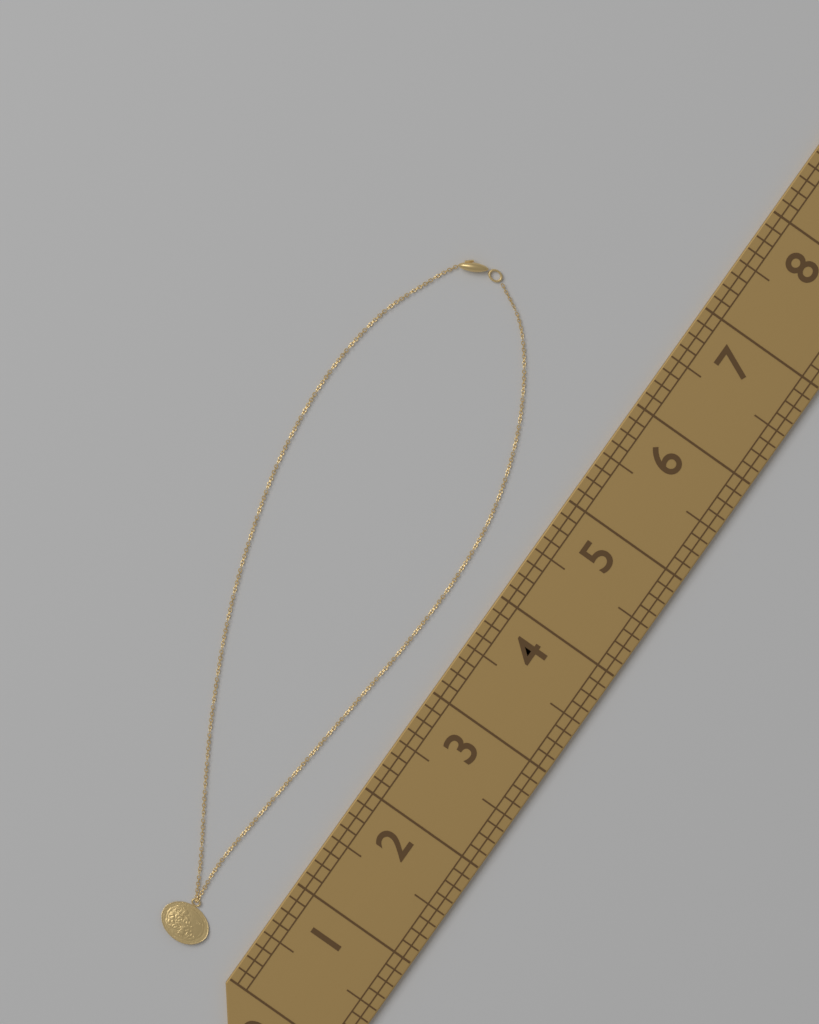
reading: 6.250 (no unit)
